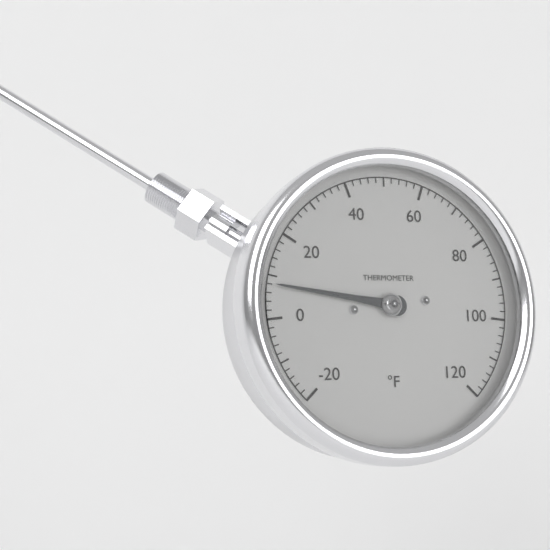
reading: 8 °F
